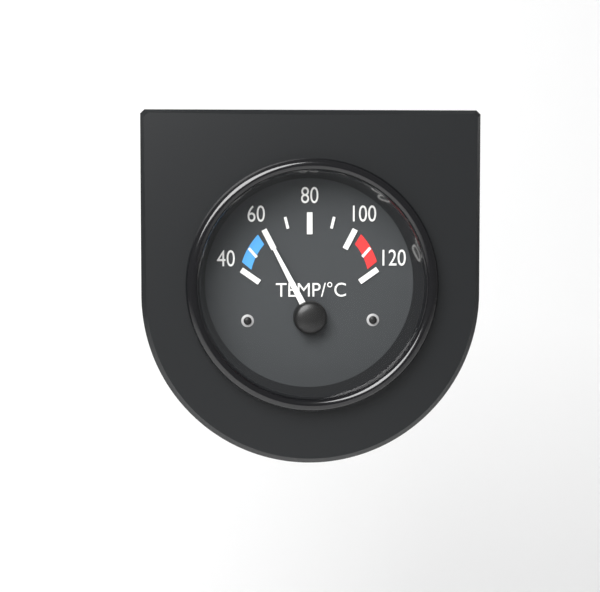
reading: 60 °C
